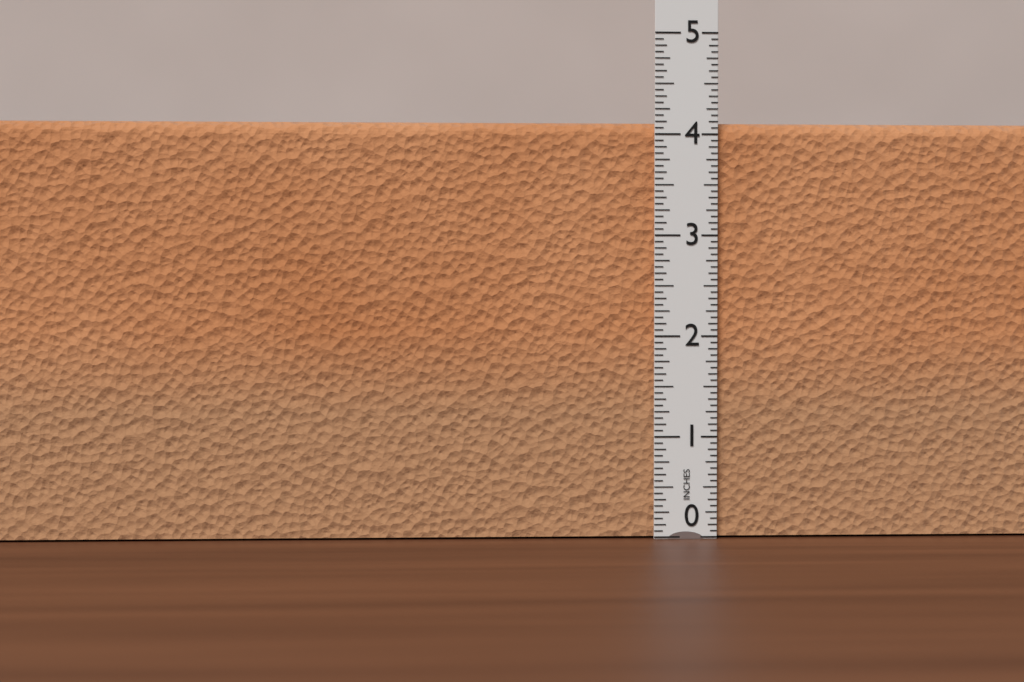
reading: 4.1250 in
